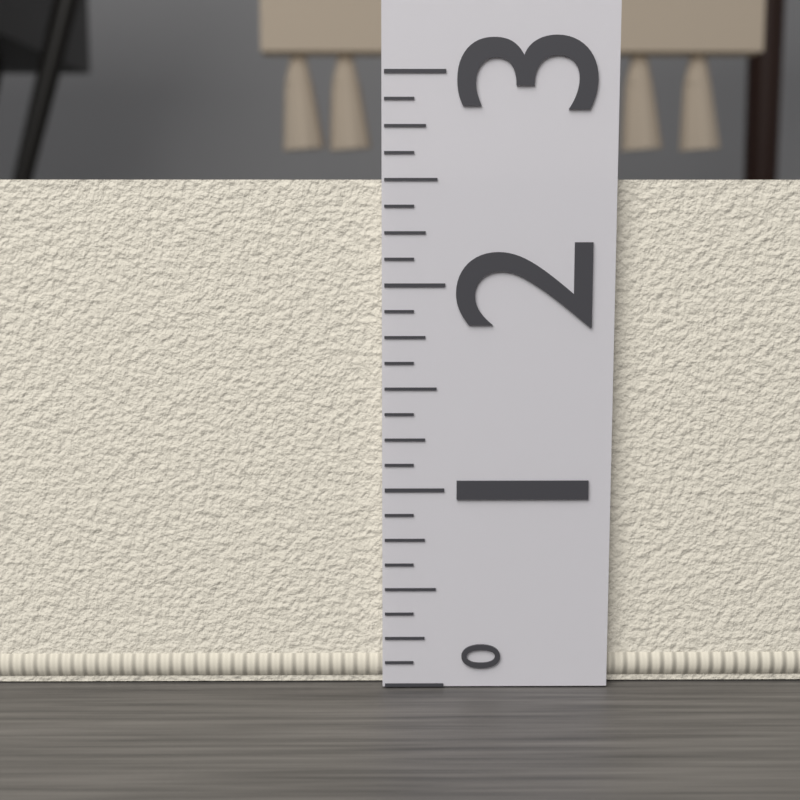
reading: 2.500 (no unit)
